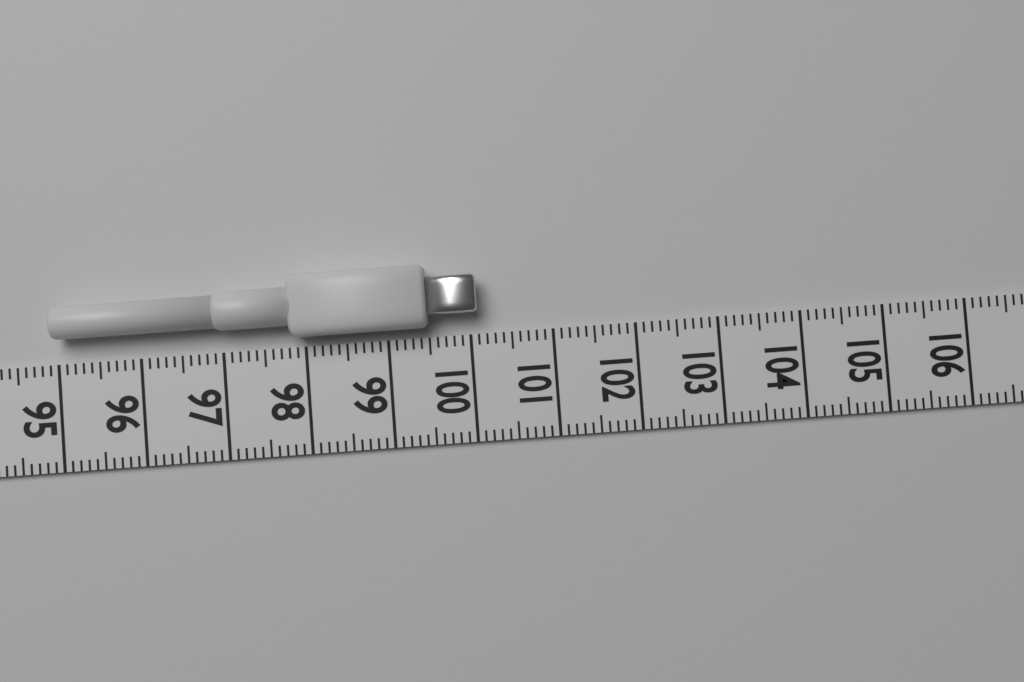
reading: 100.1 (no unit)
